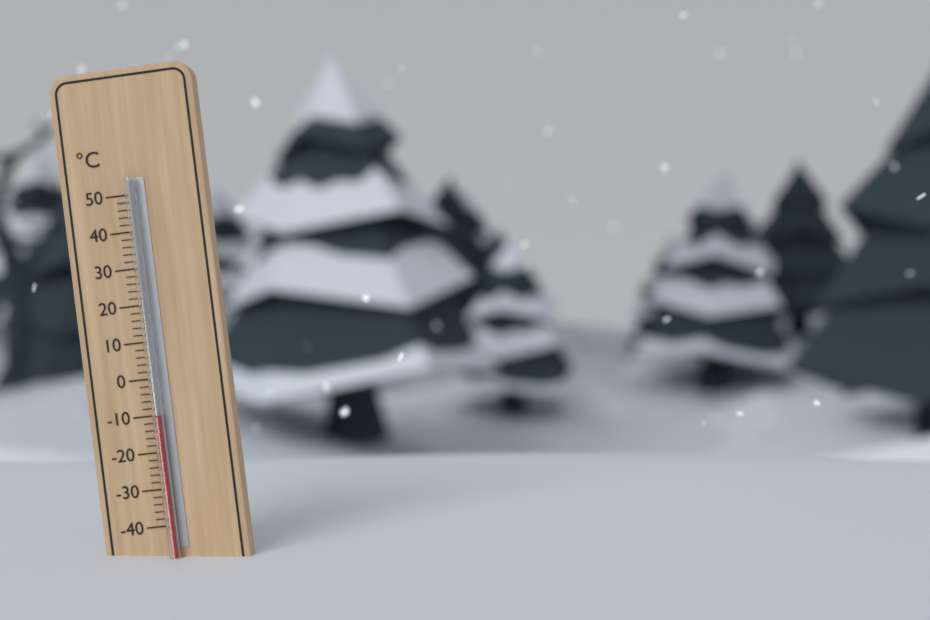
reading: -10 °C
